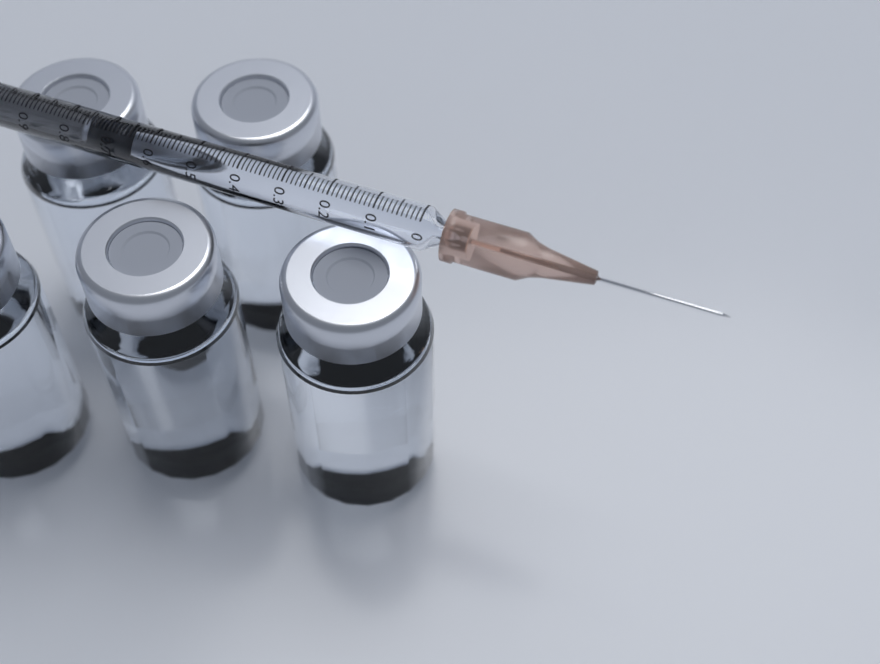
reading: 0.64 ml
